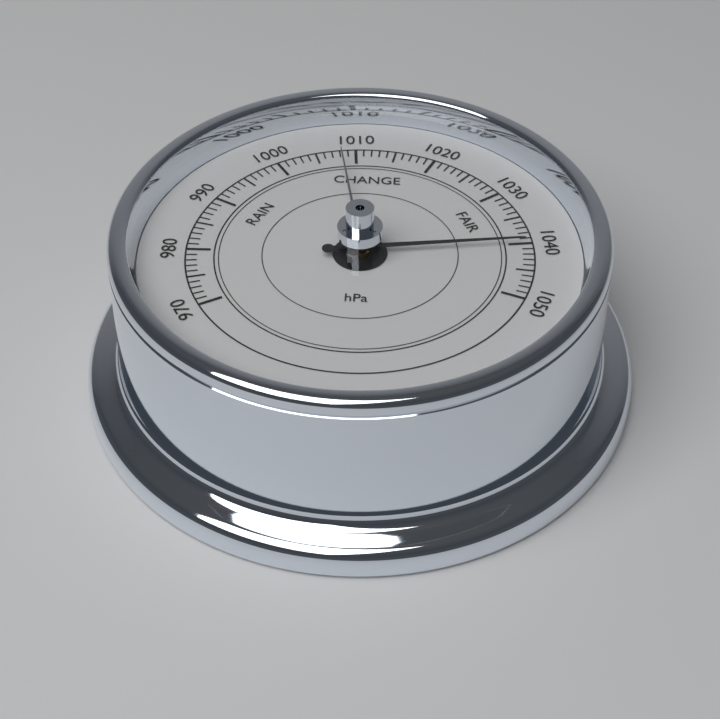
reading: 1040 hPa
